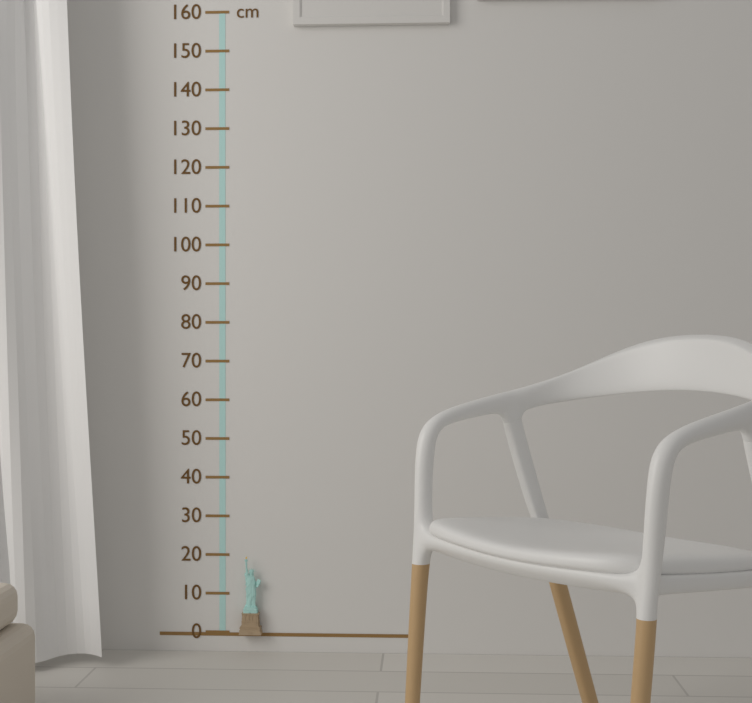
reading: 20 cm
